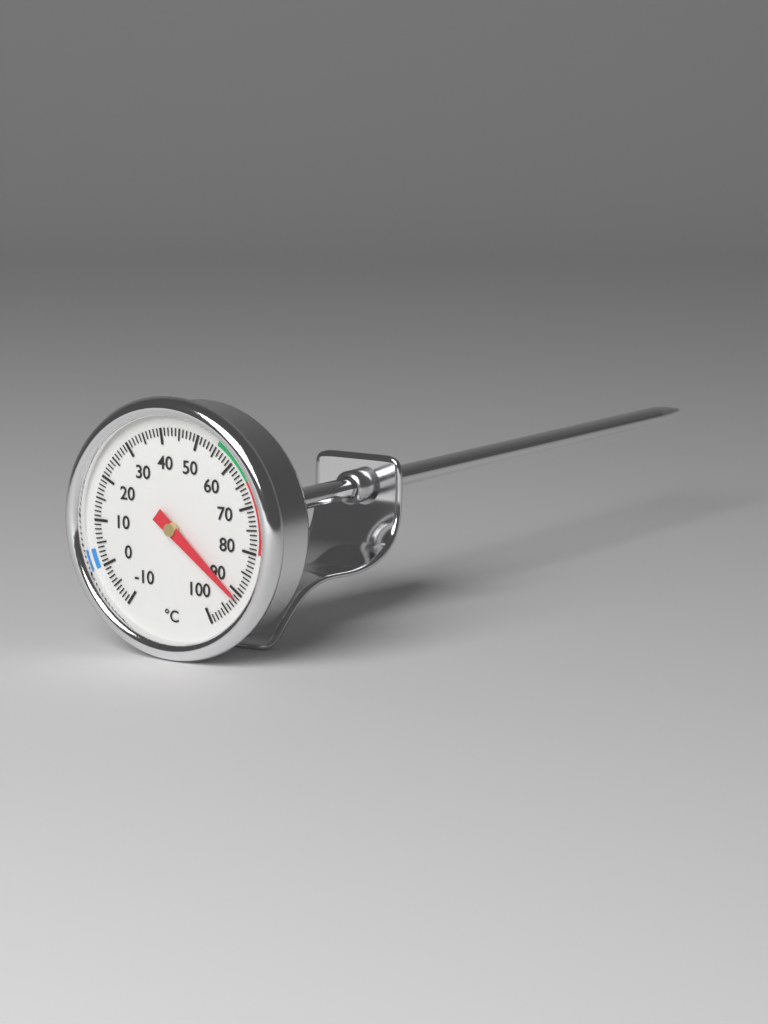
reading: 91 °C
